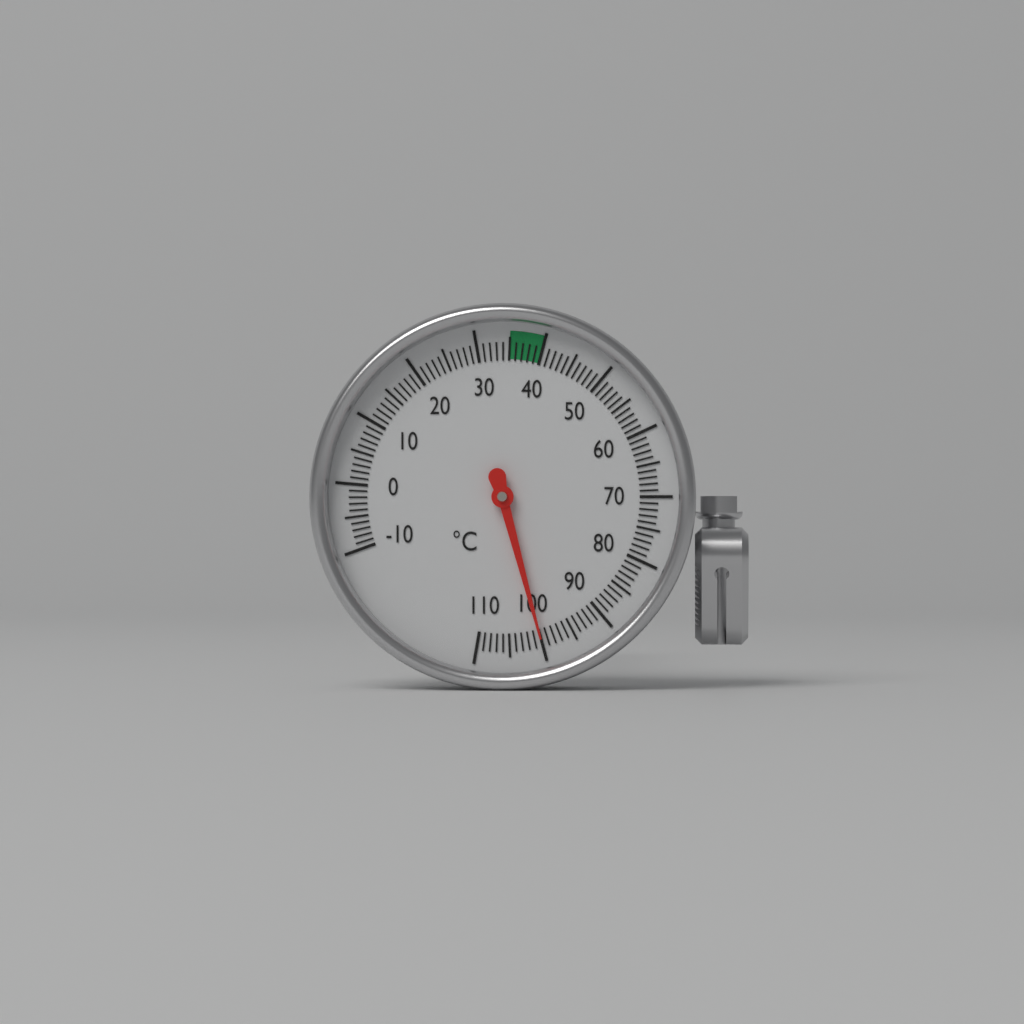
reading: 100 °C
